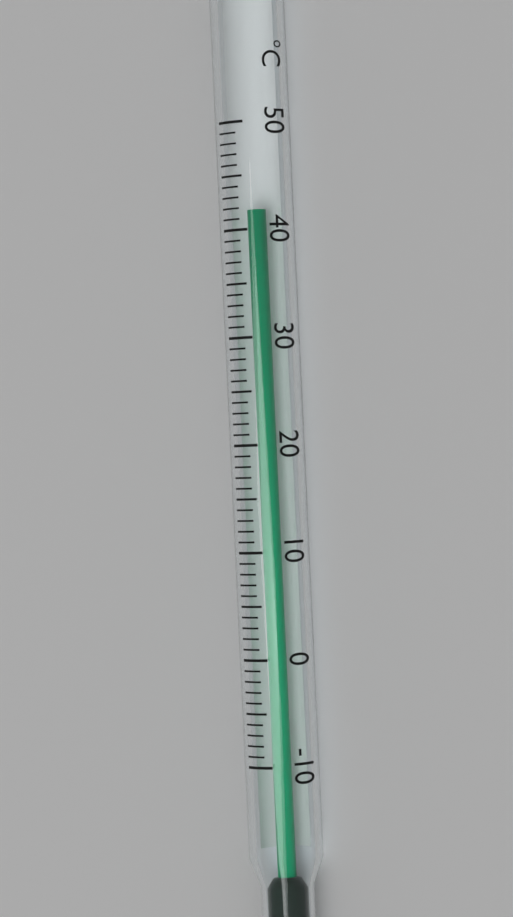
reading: 42 °C
